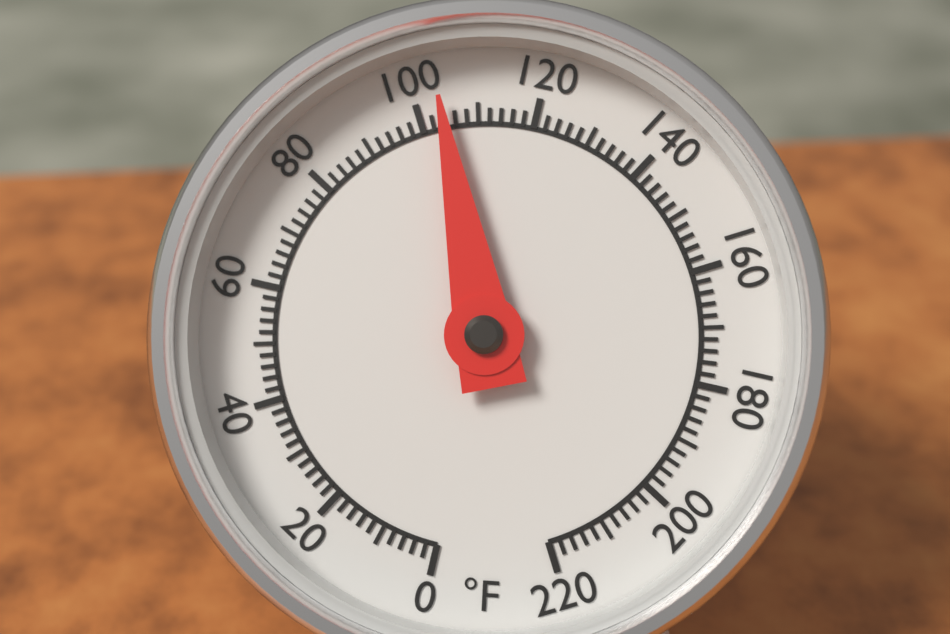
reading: 104 °F
